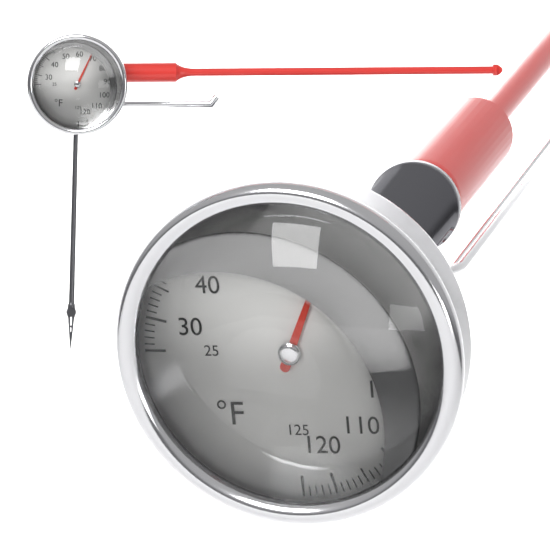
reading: 67 °F
